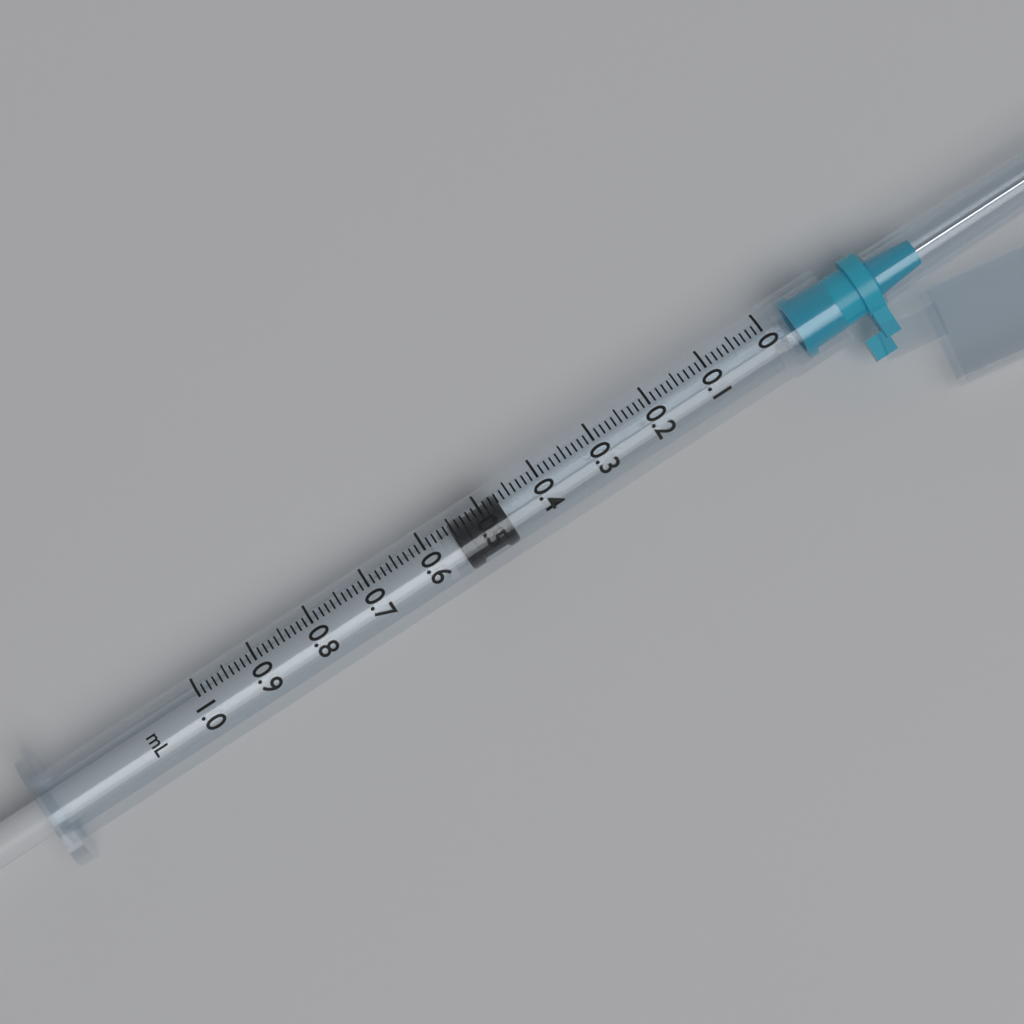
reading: 0.47 ml
